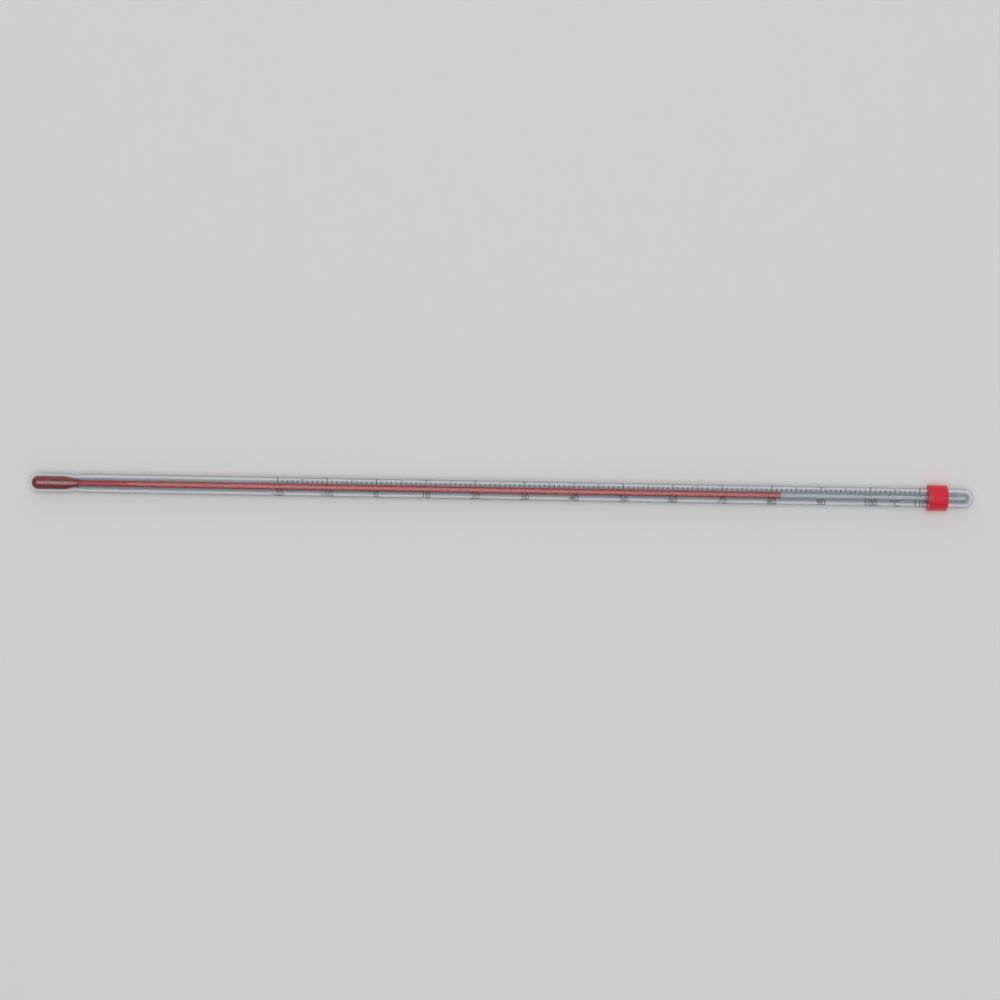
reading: 82 °C
